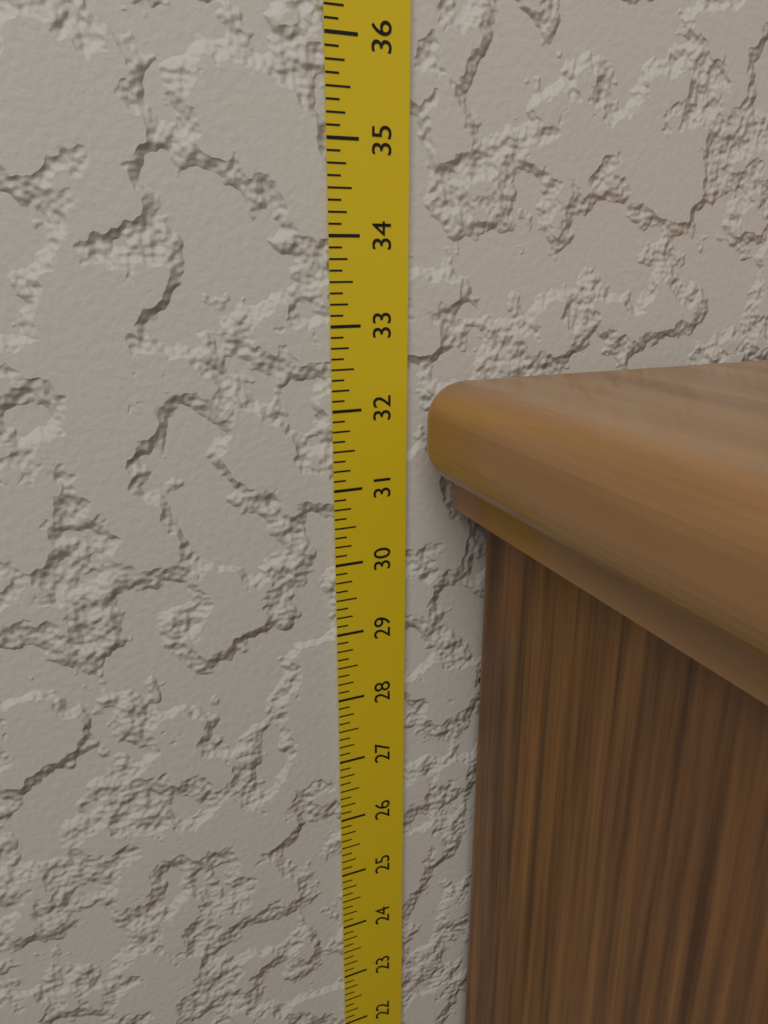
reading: 32.375 in
